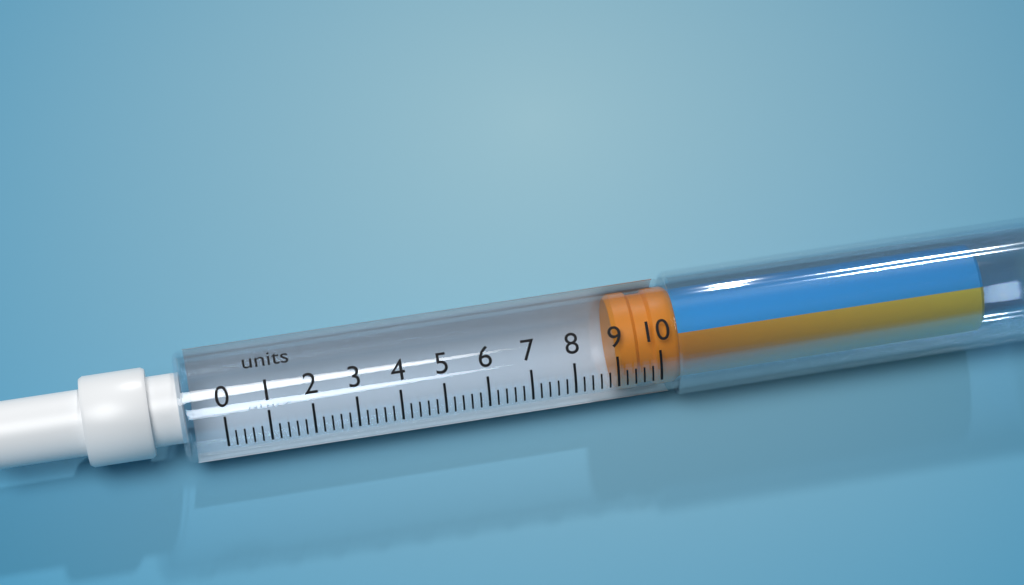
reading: 9.0 units
